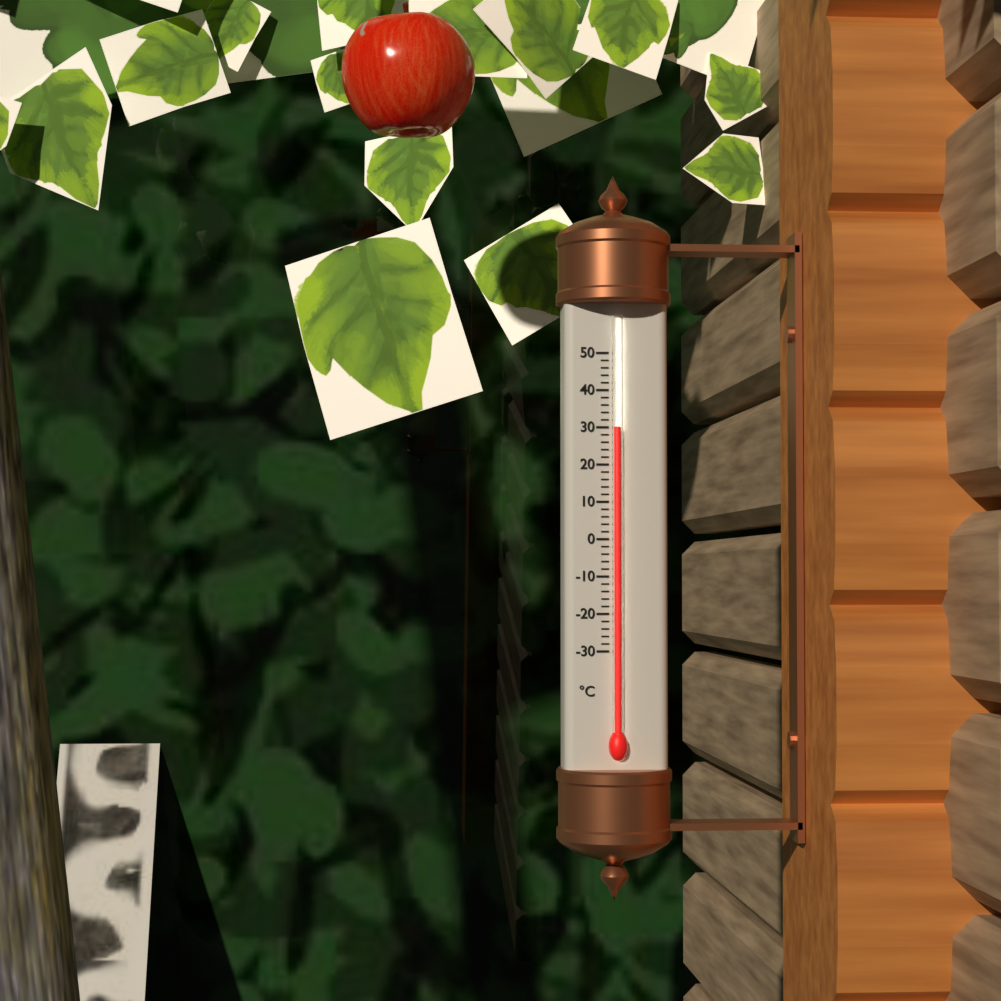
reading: 30 °C
